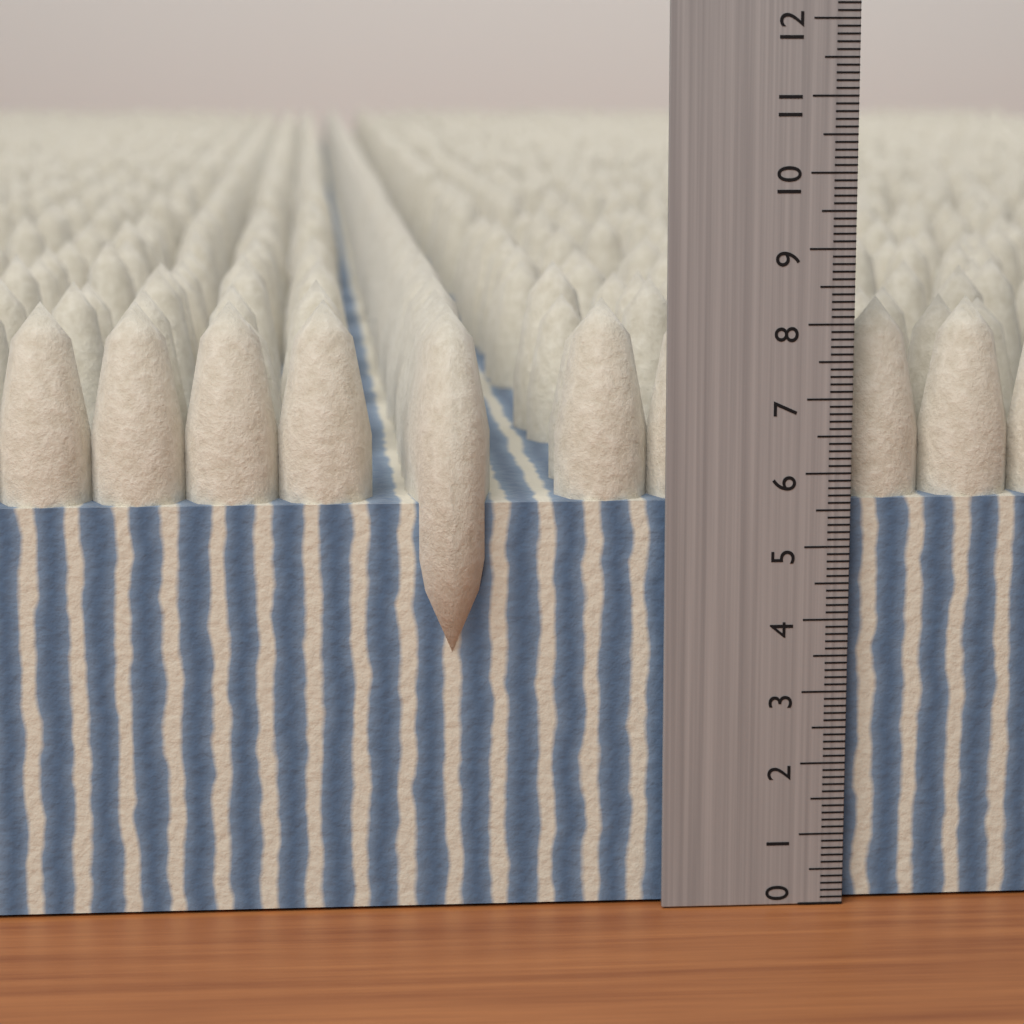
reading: 8.3 (no unit)
